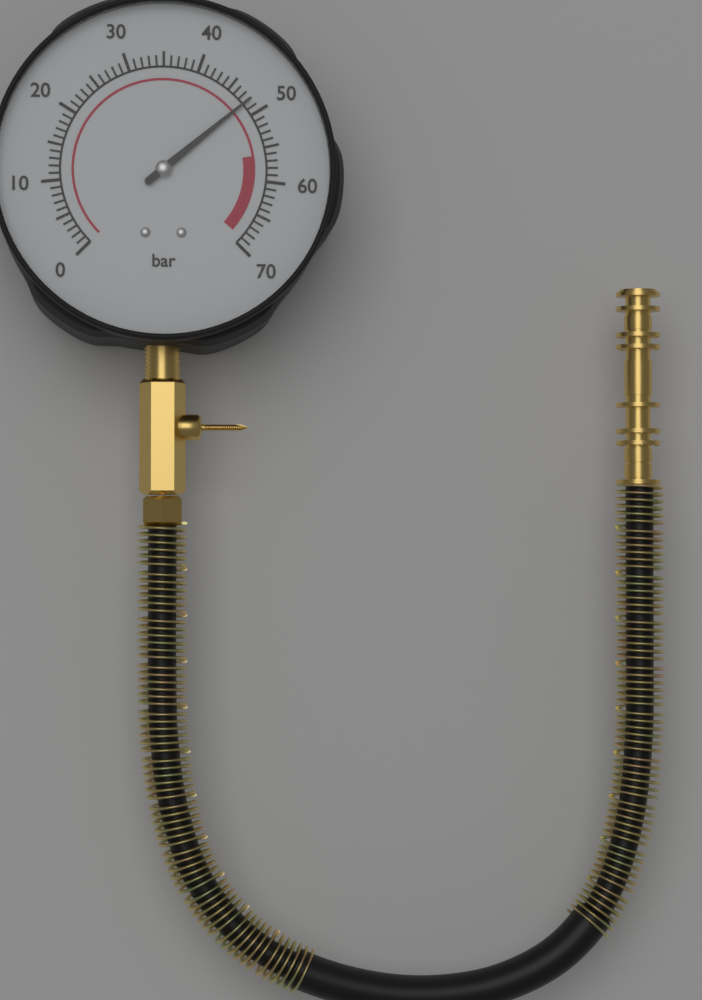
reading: 48 bar
